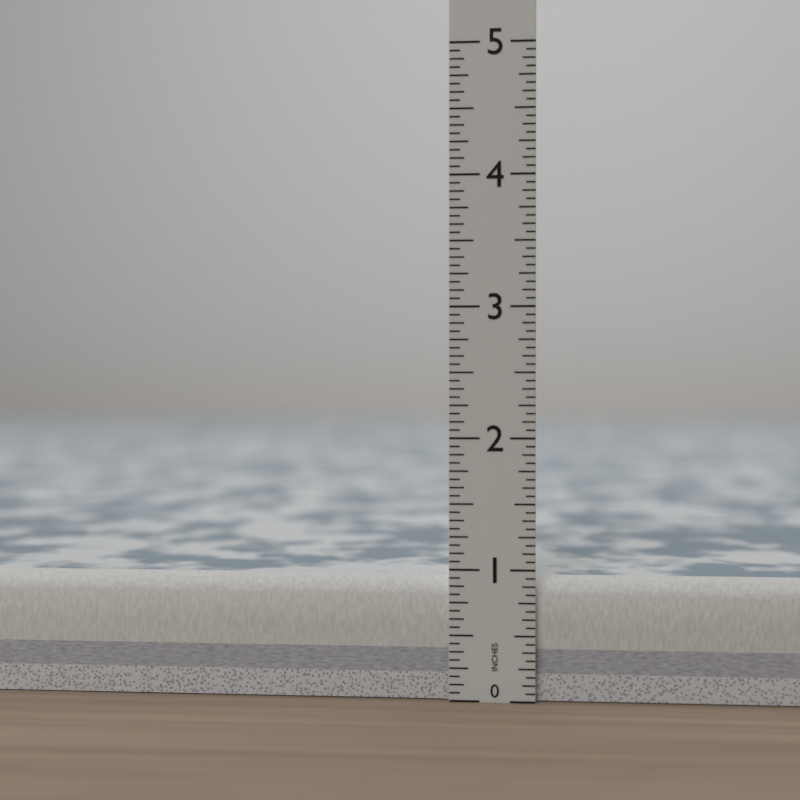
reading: 0.9375 in
